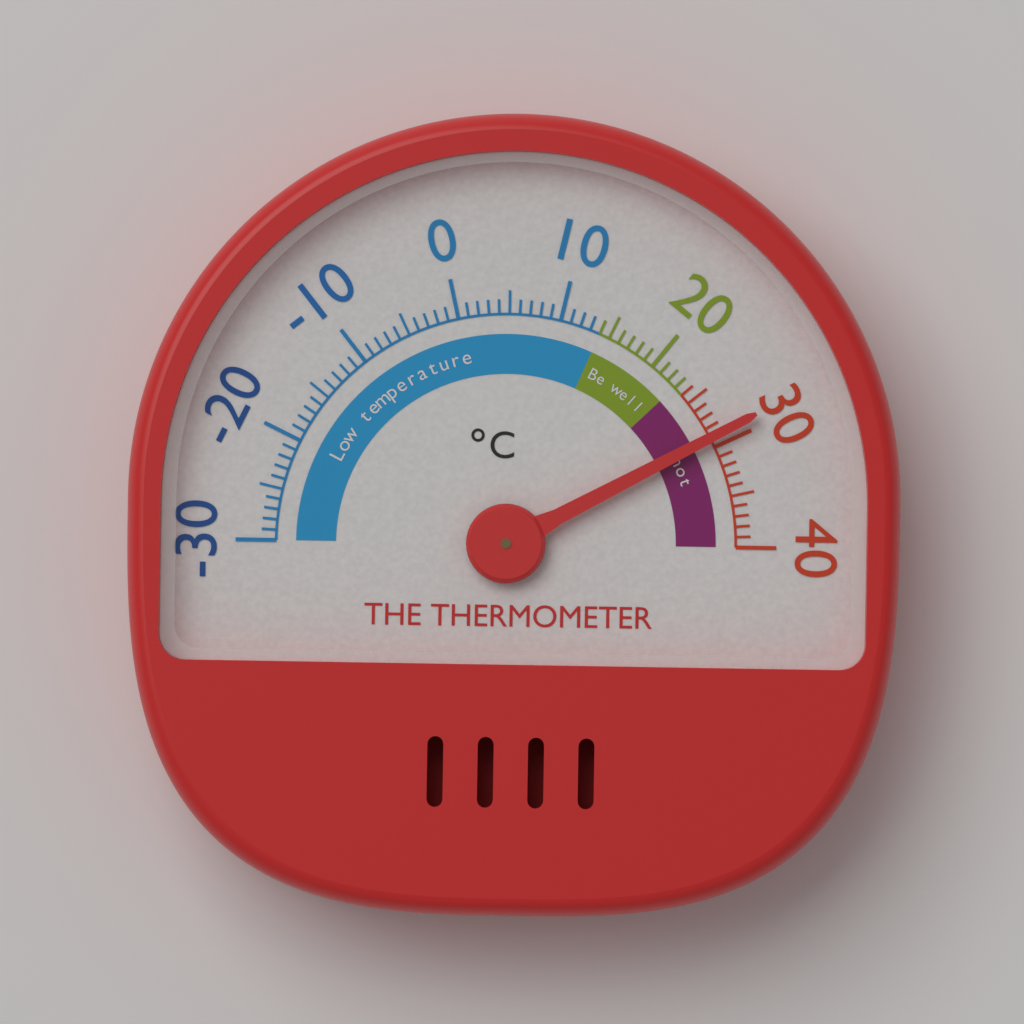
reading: 29 °C
